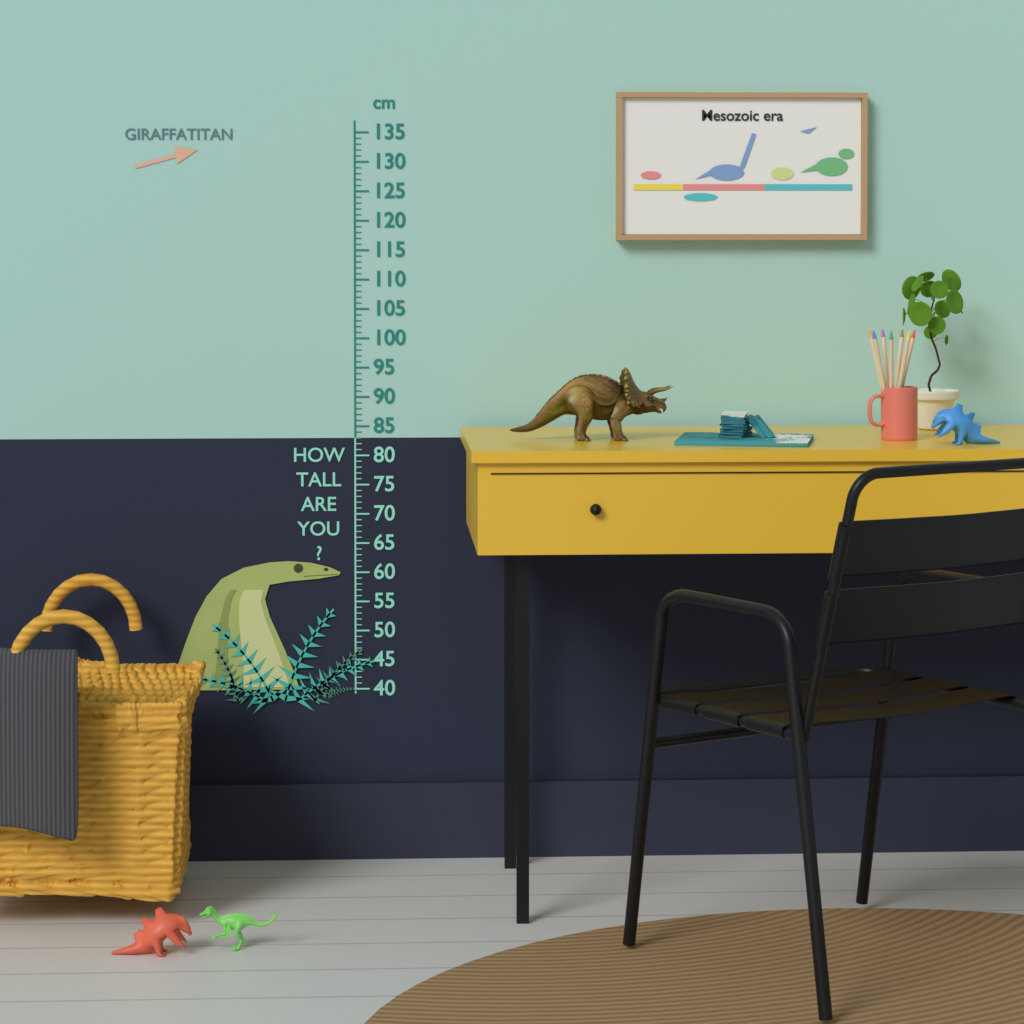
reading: 62 cm
